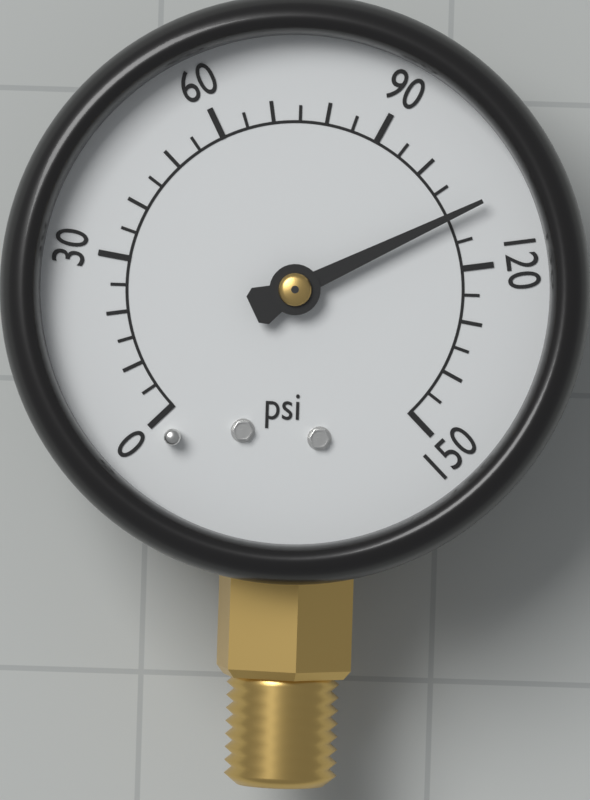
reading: 110 psi
